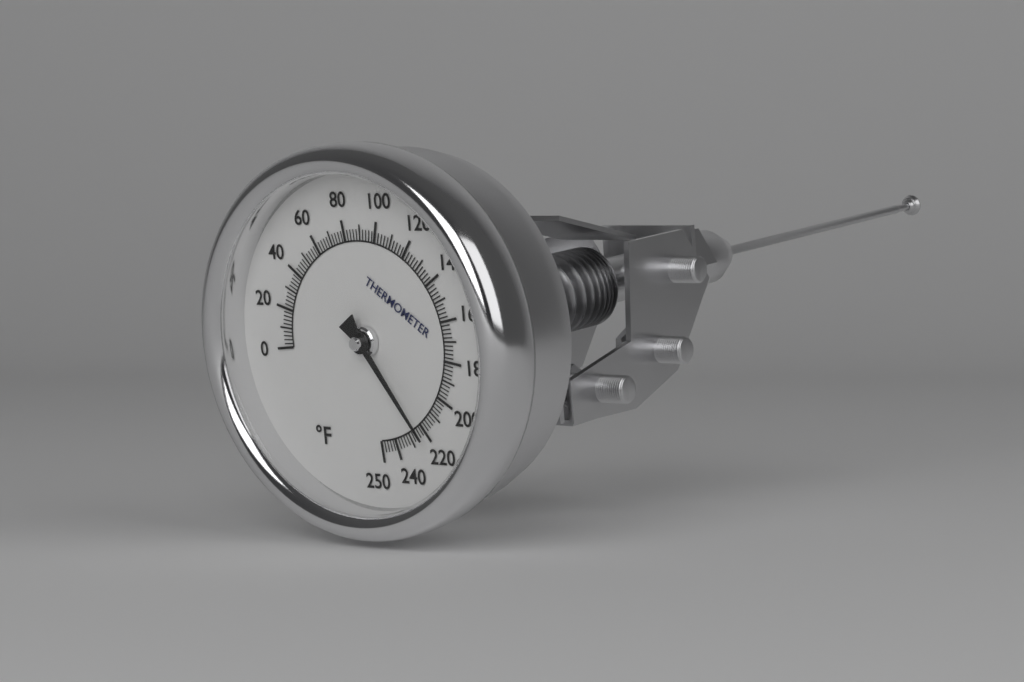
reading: 222 °F
